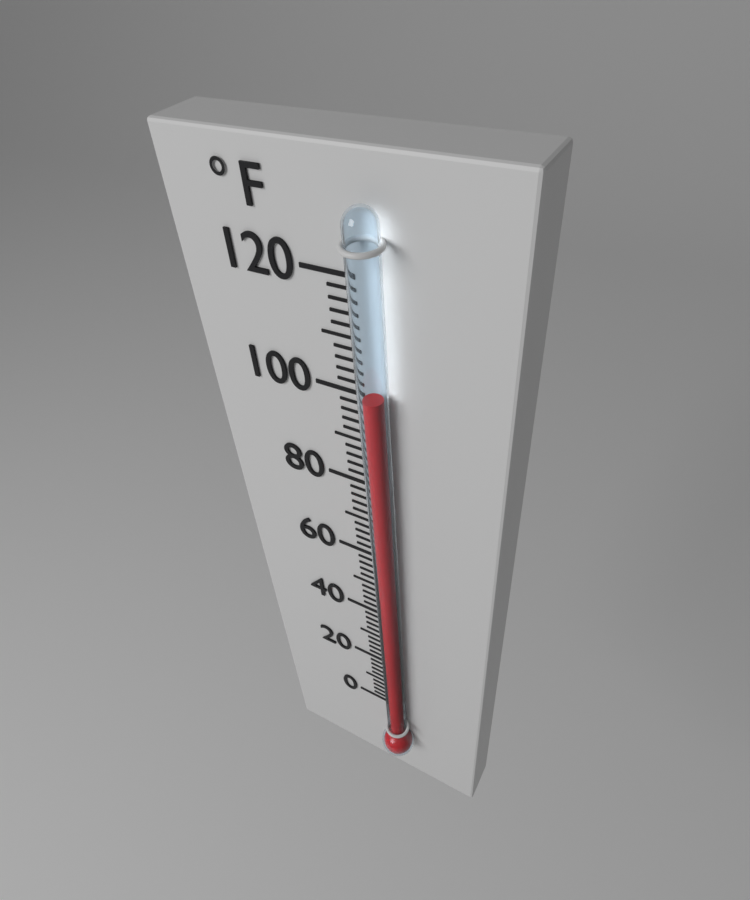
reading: 102 °F
